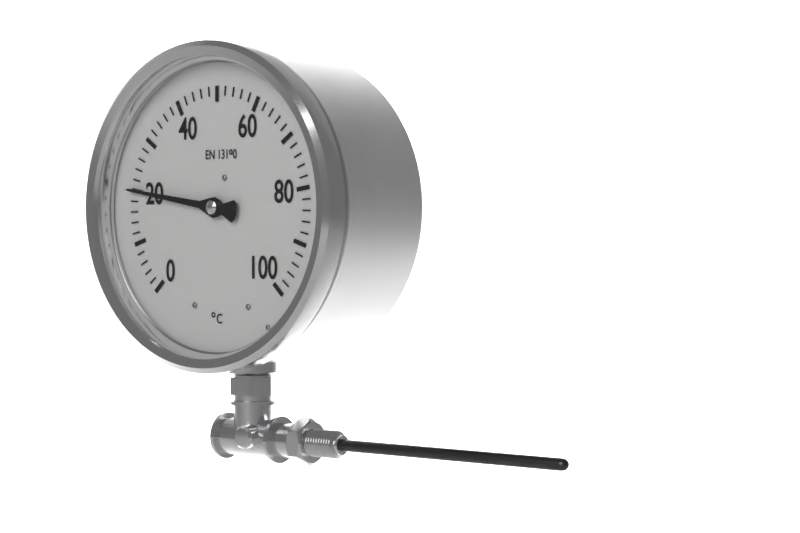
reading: 20 °C
